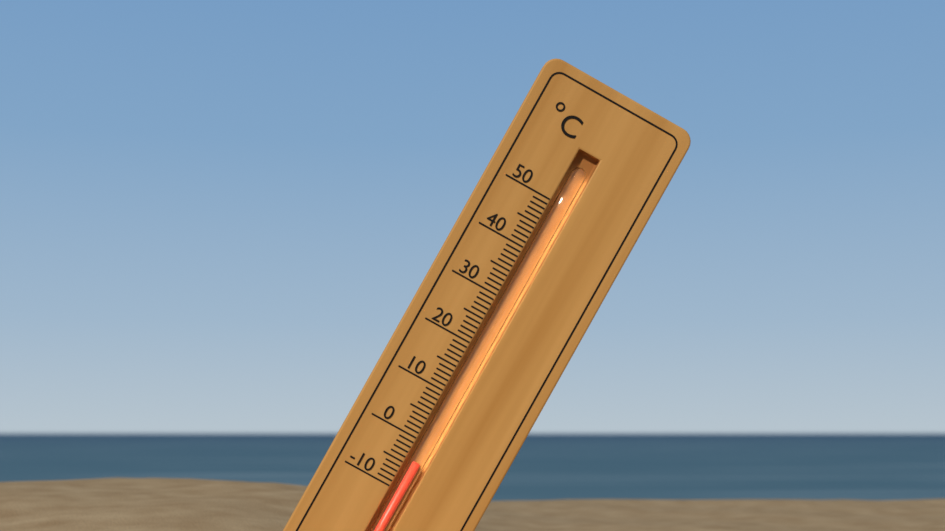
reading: -4 °C
